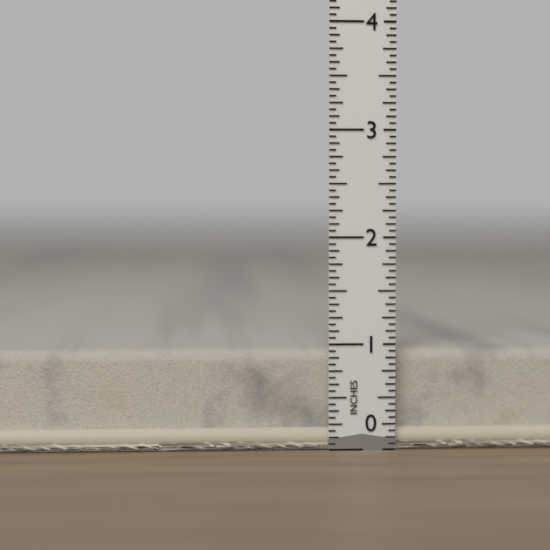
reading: 0.9375 in
